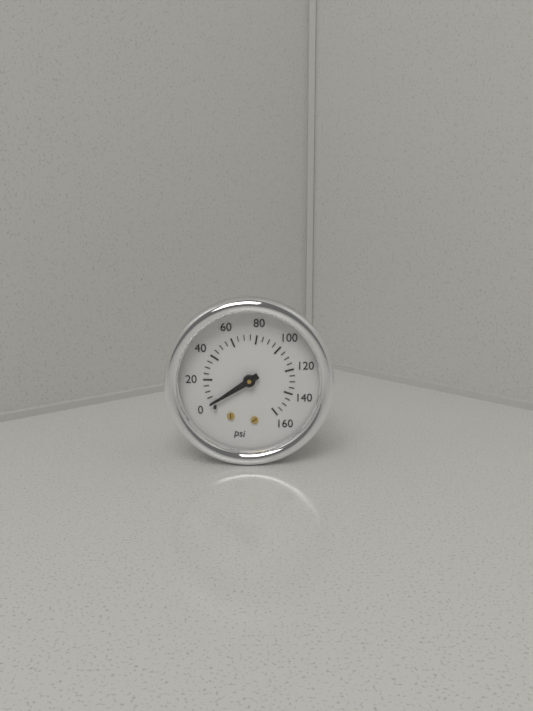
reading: 0 psi
